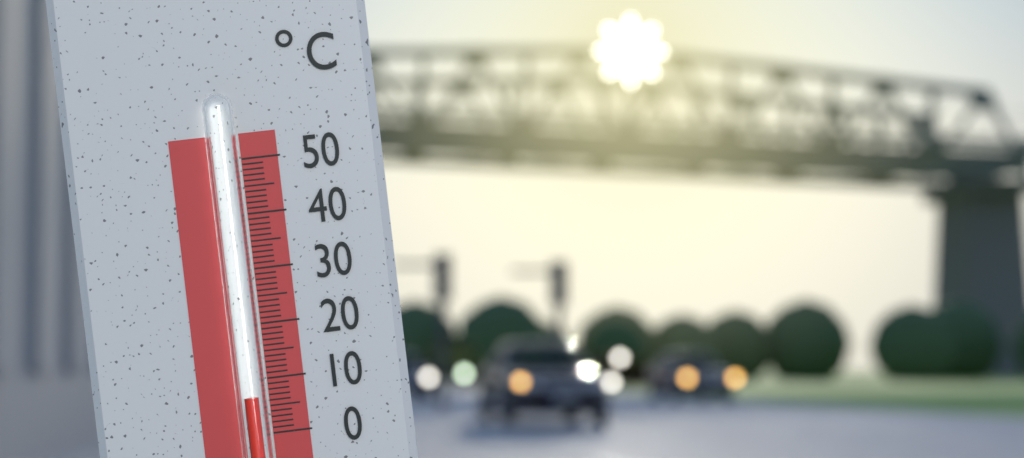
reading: 7 °C
